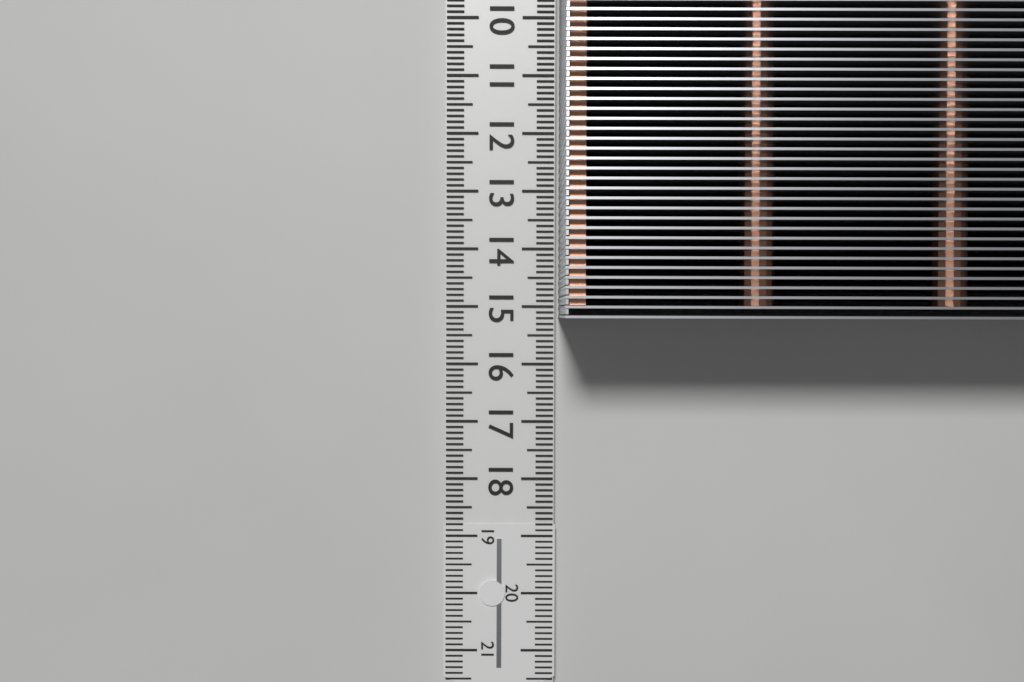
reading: 15.2 cm
